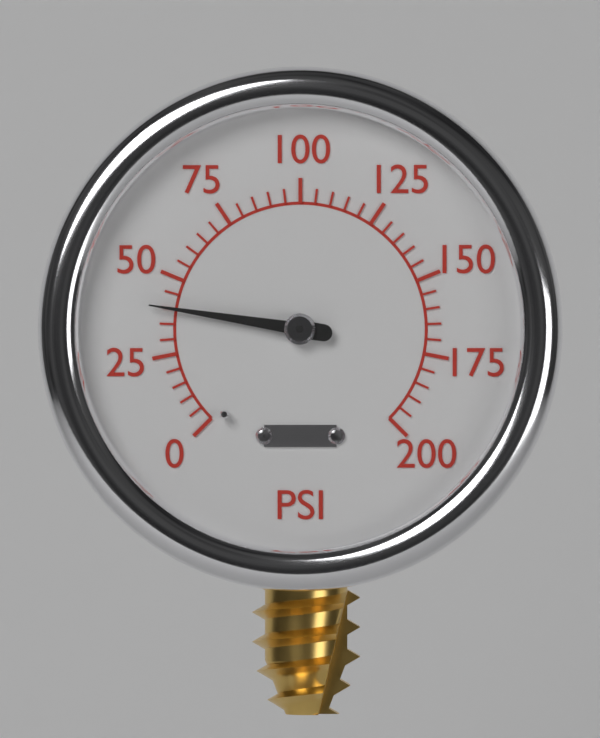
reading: 40 psi
